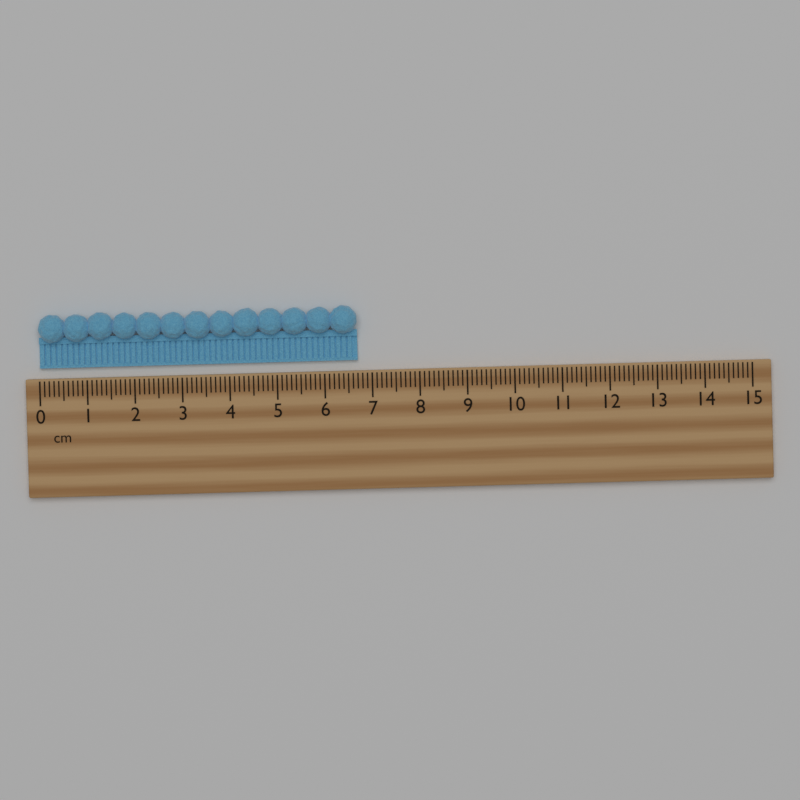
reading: 6.7 cm
